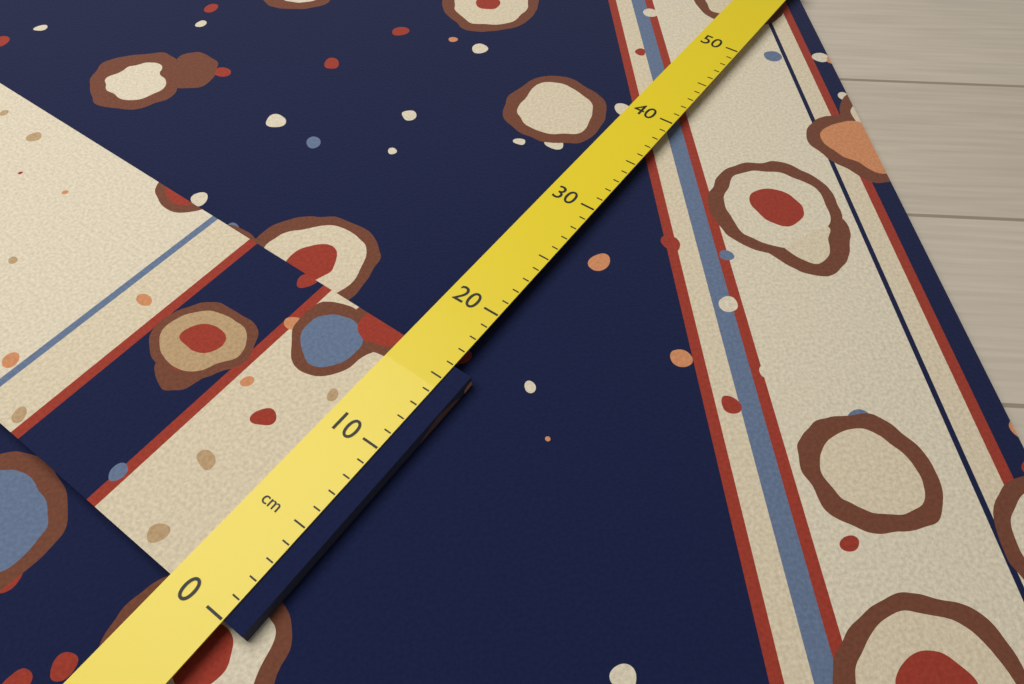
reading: 16 cm
